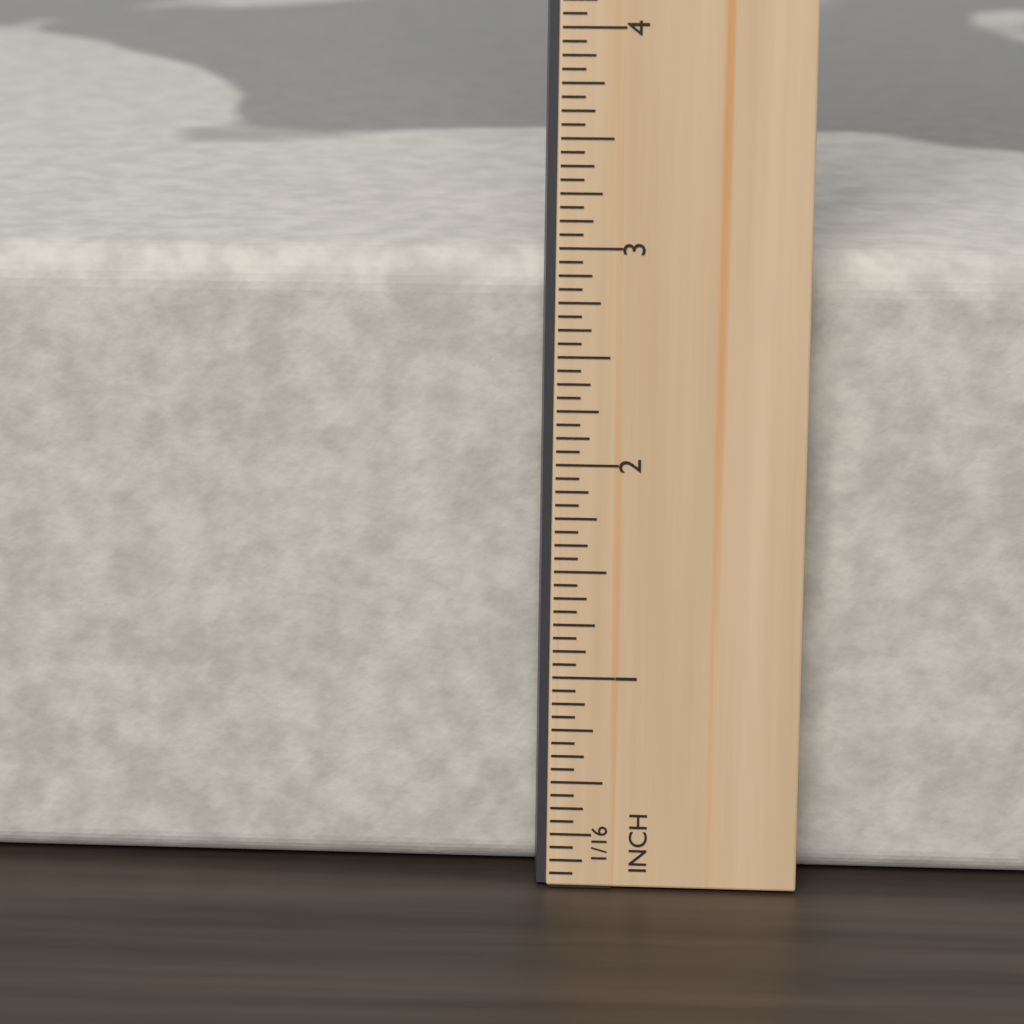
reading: 2.9375 in
